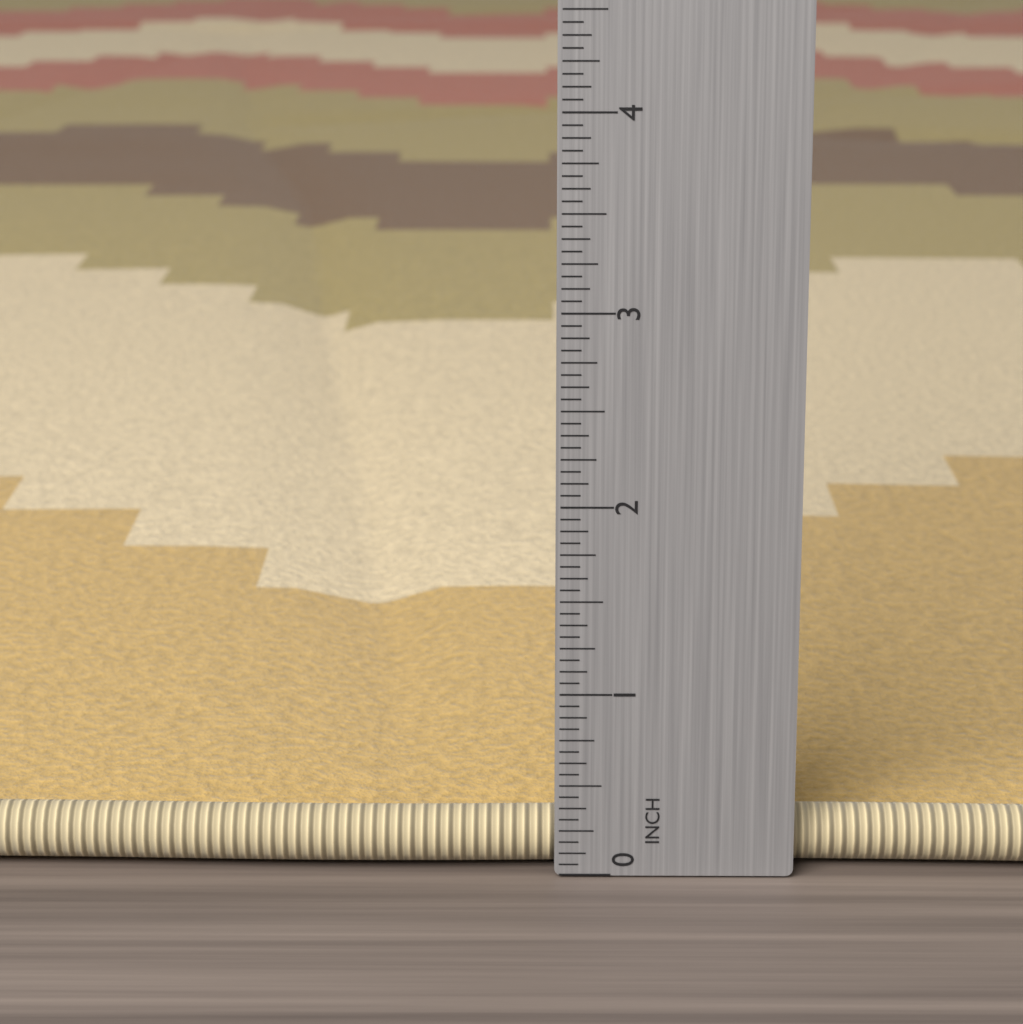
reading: 0.3750 in
